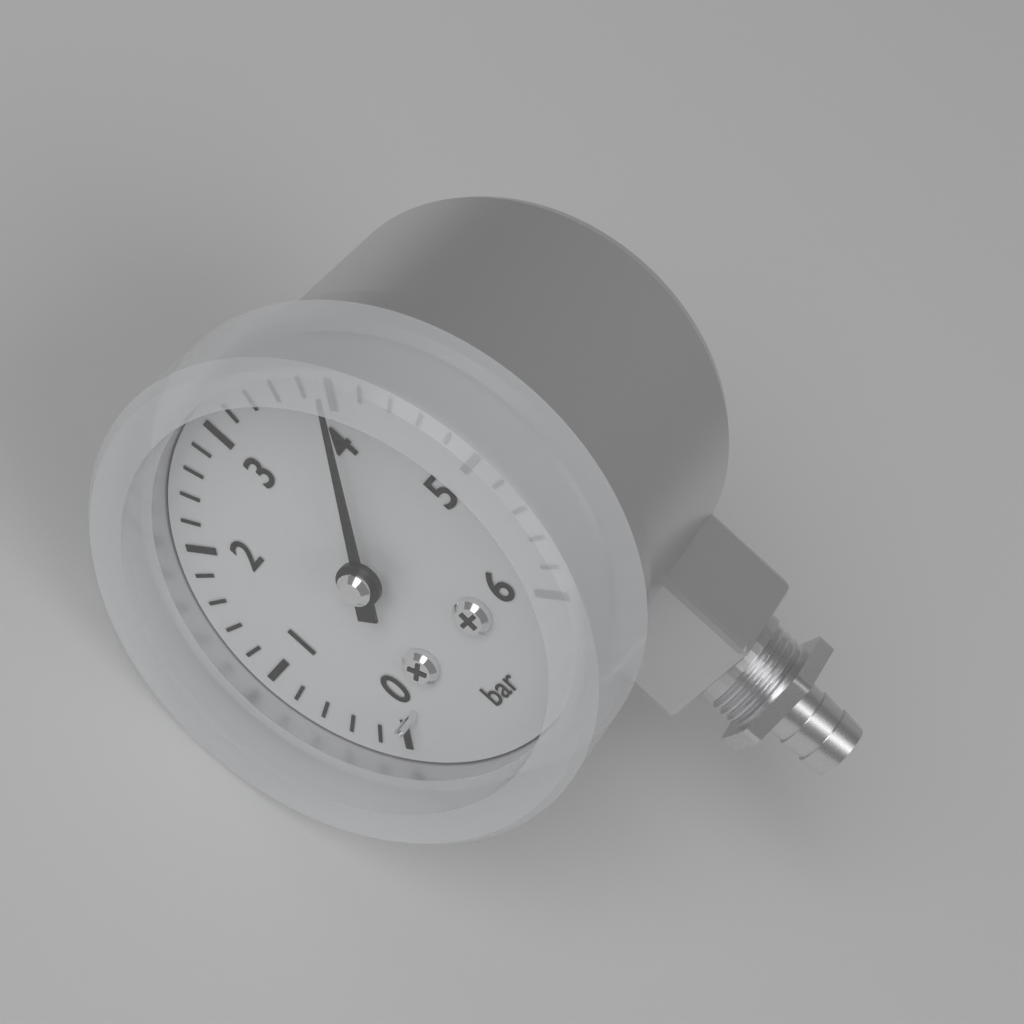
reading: 4.0 bar
